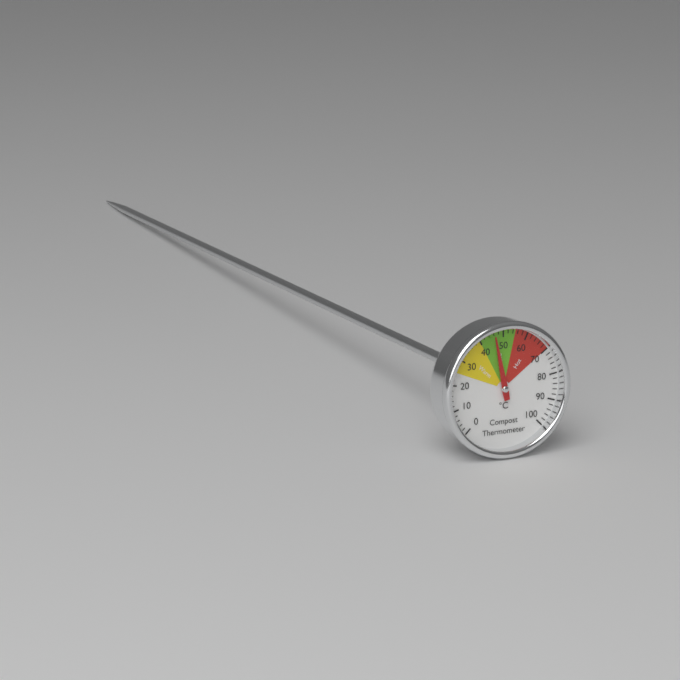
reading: 46 °C
